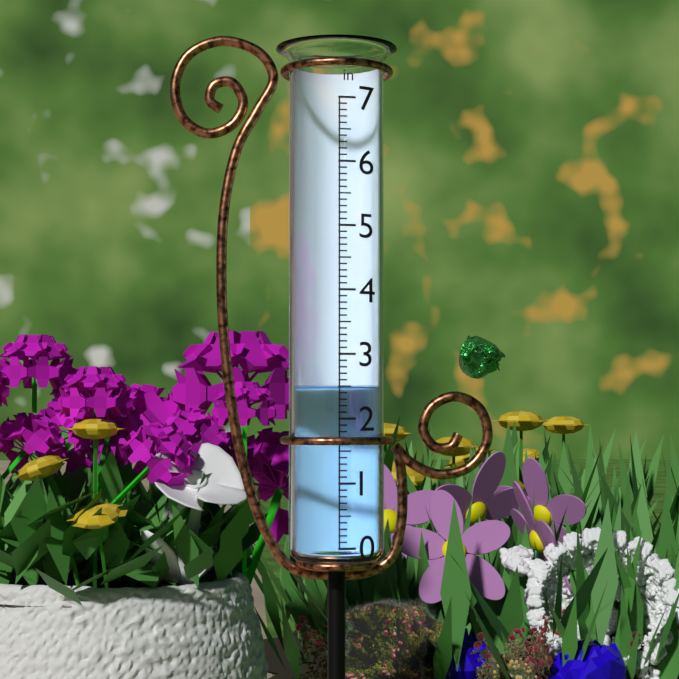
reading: 2.5 in
